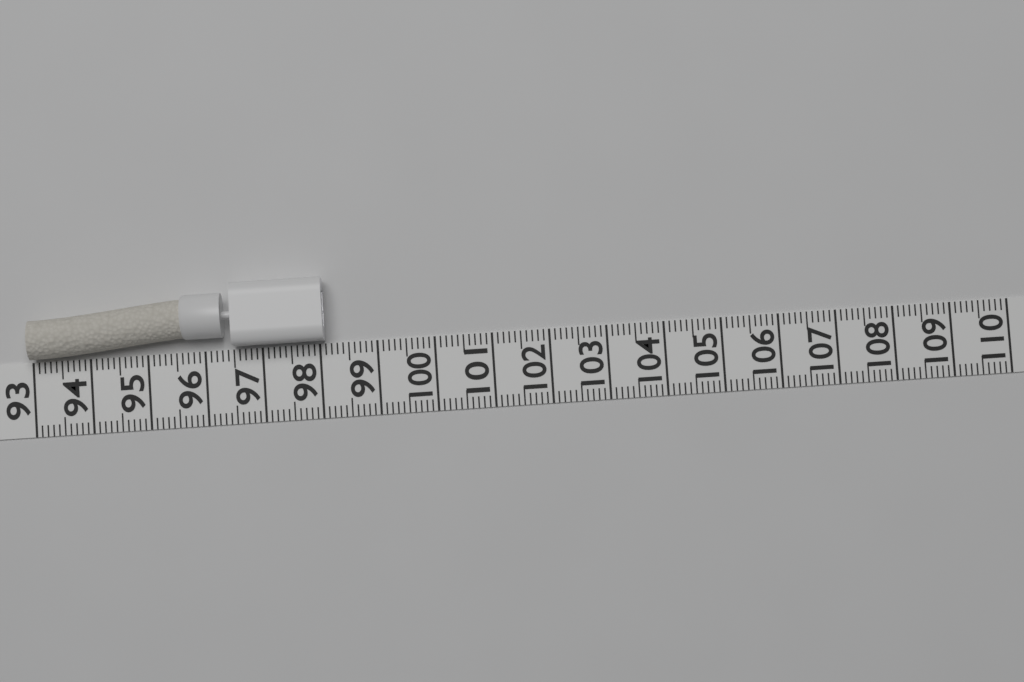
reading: 98.1 (no unit)
